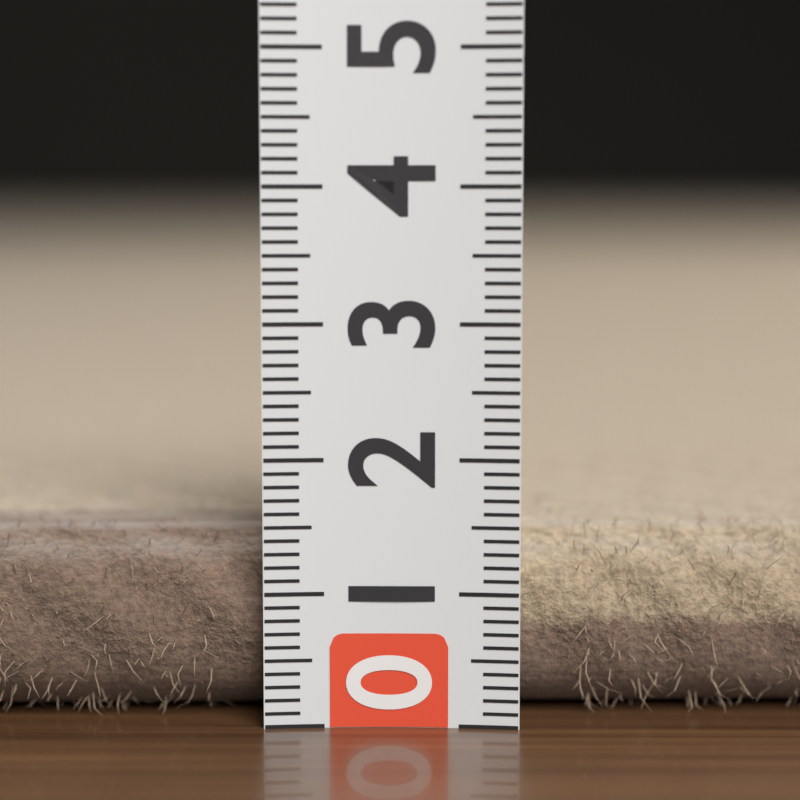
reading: 1.4 (no unit)
